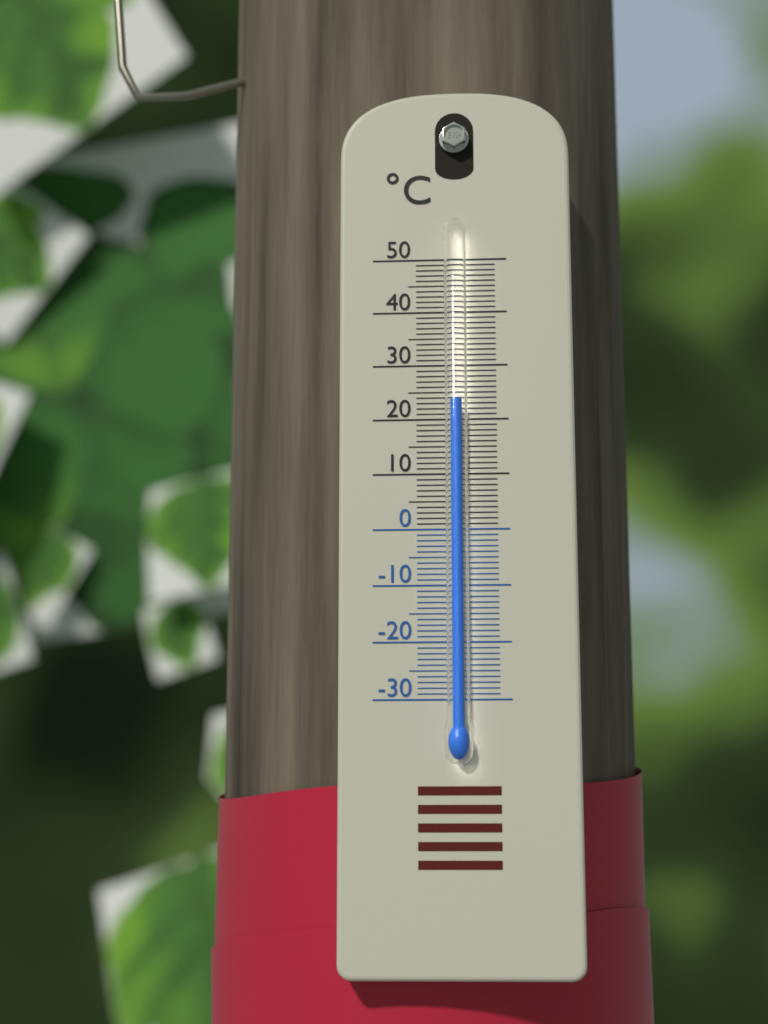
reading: 23 °C
